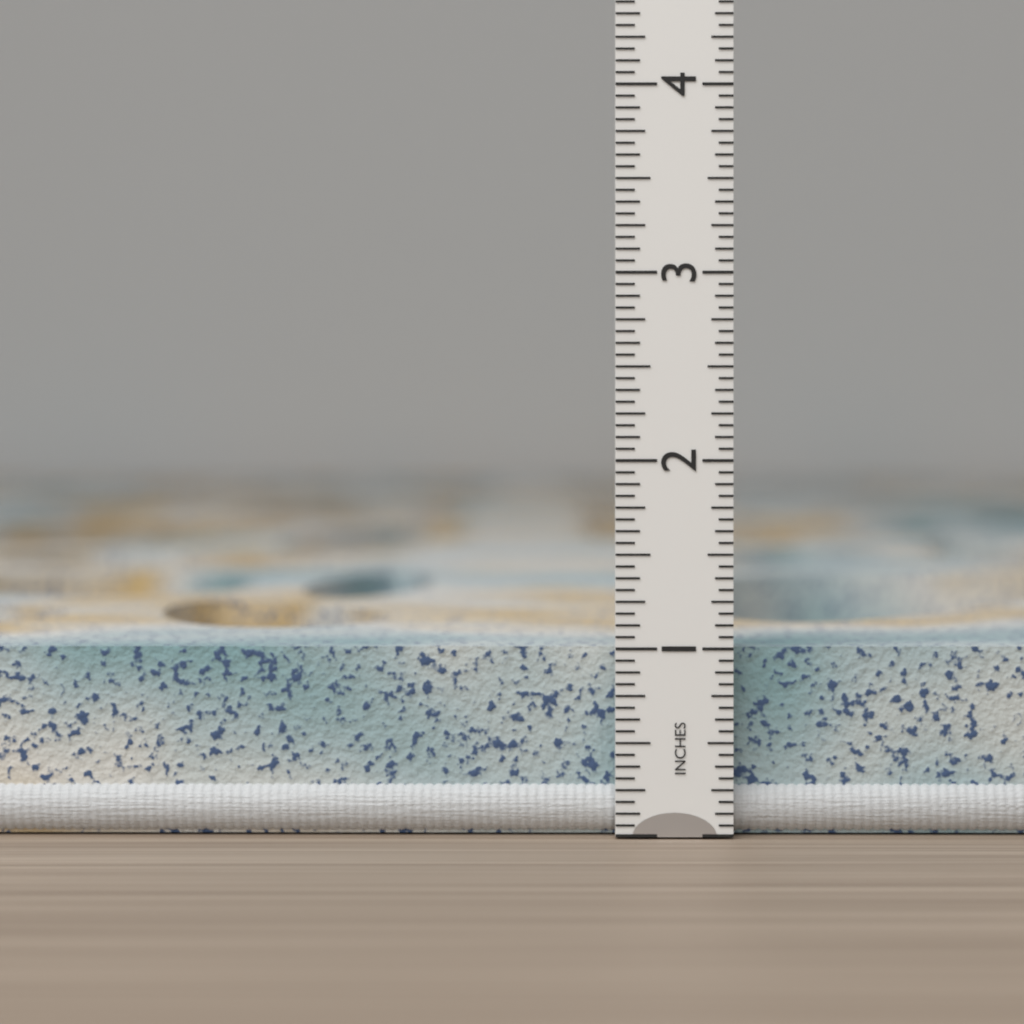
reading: 1.0000 in
